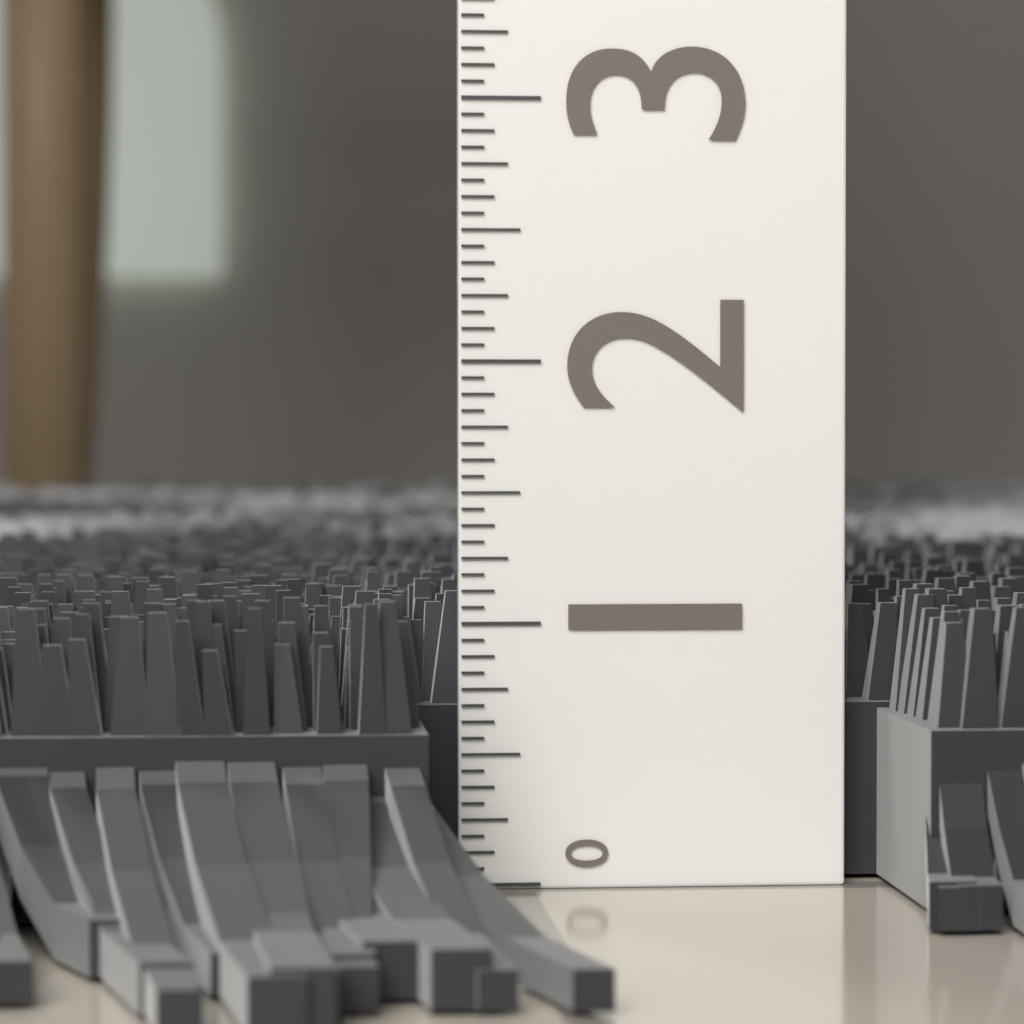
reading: 1.1250 (no unit)
